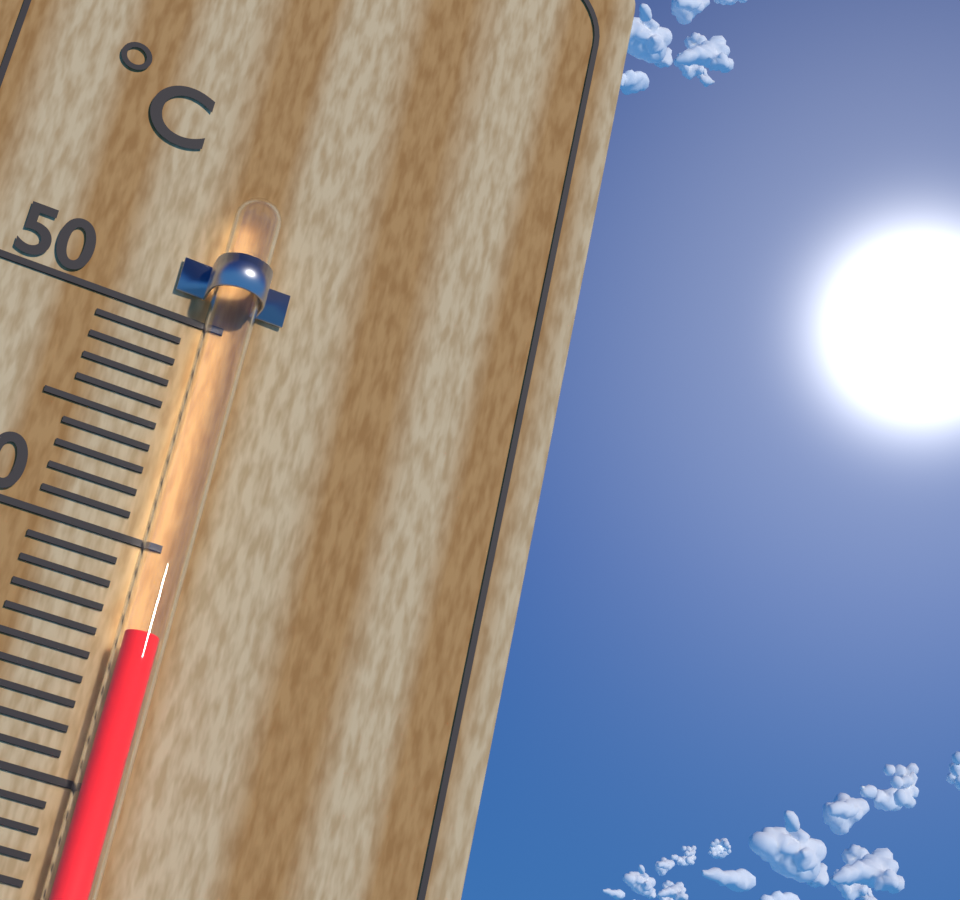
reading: 36 °C
